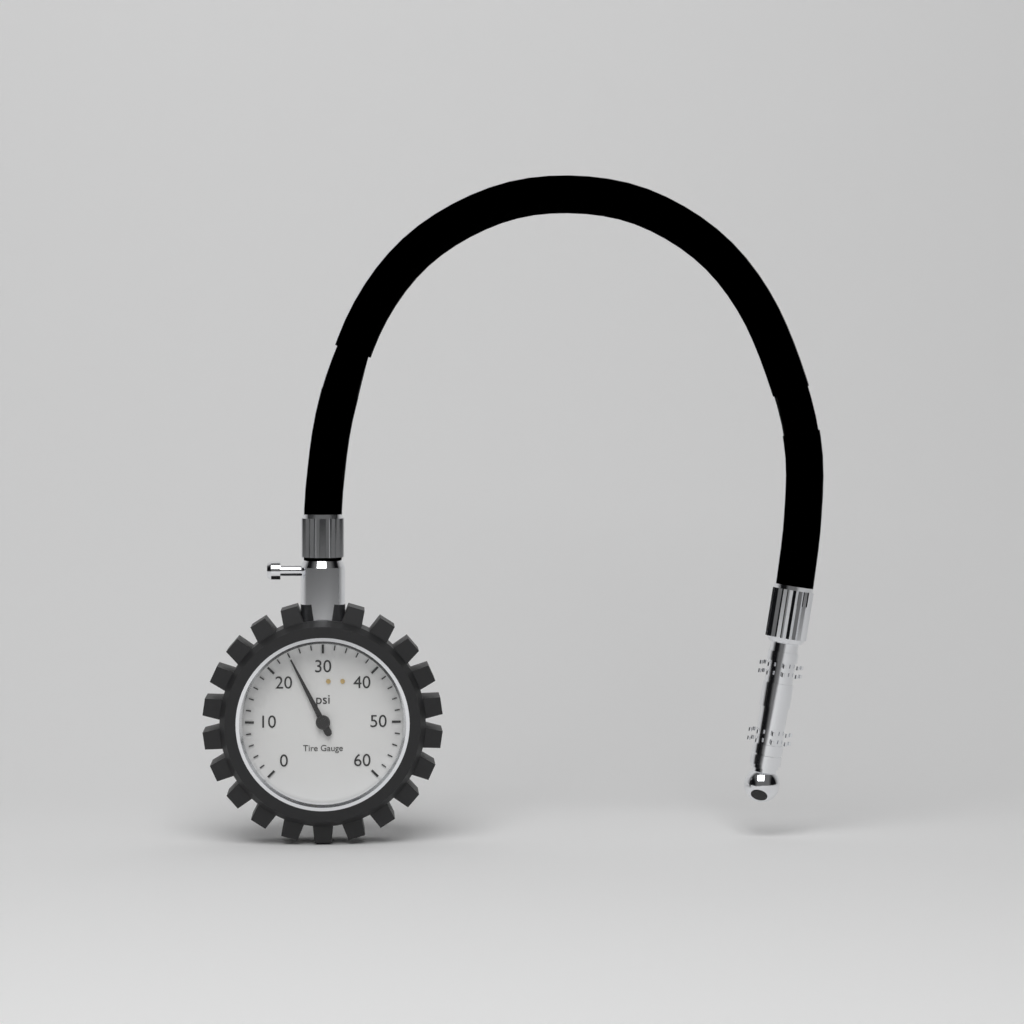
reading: 24 psi
